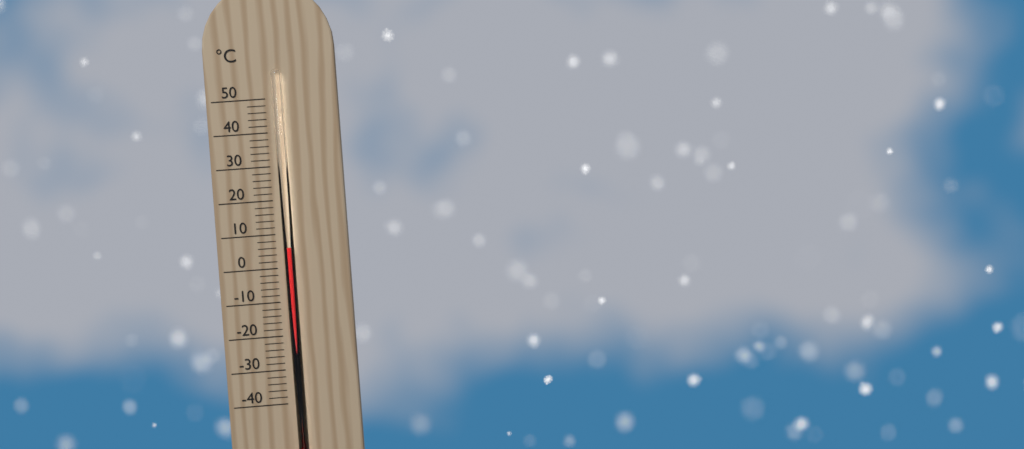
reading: 6 °C
